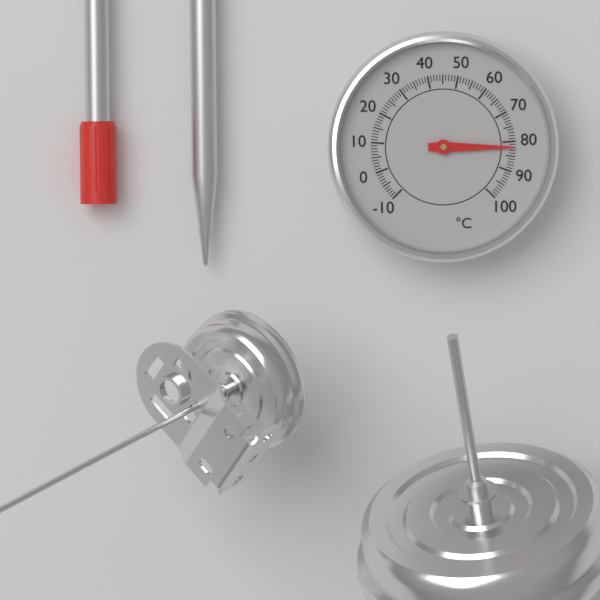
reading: 82 °C
